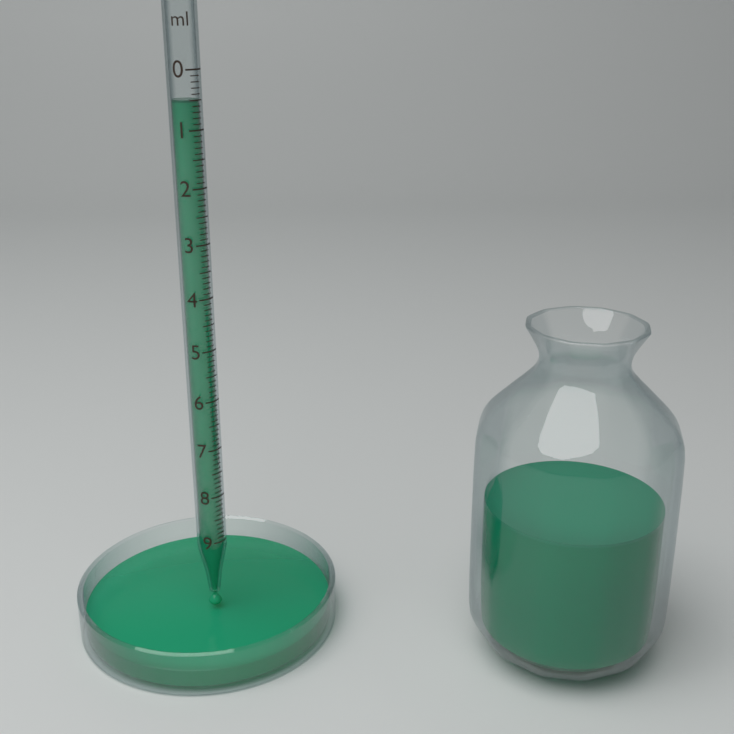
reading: 0.5 ml
